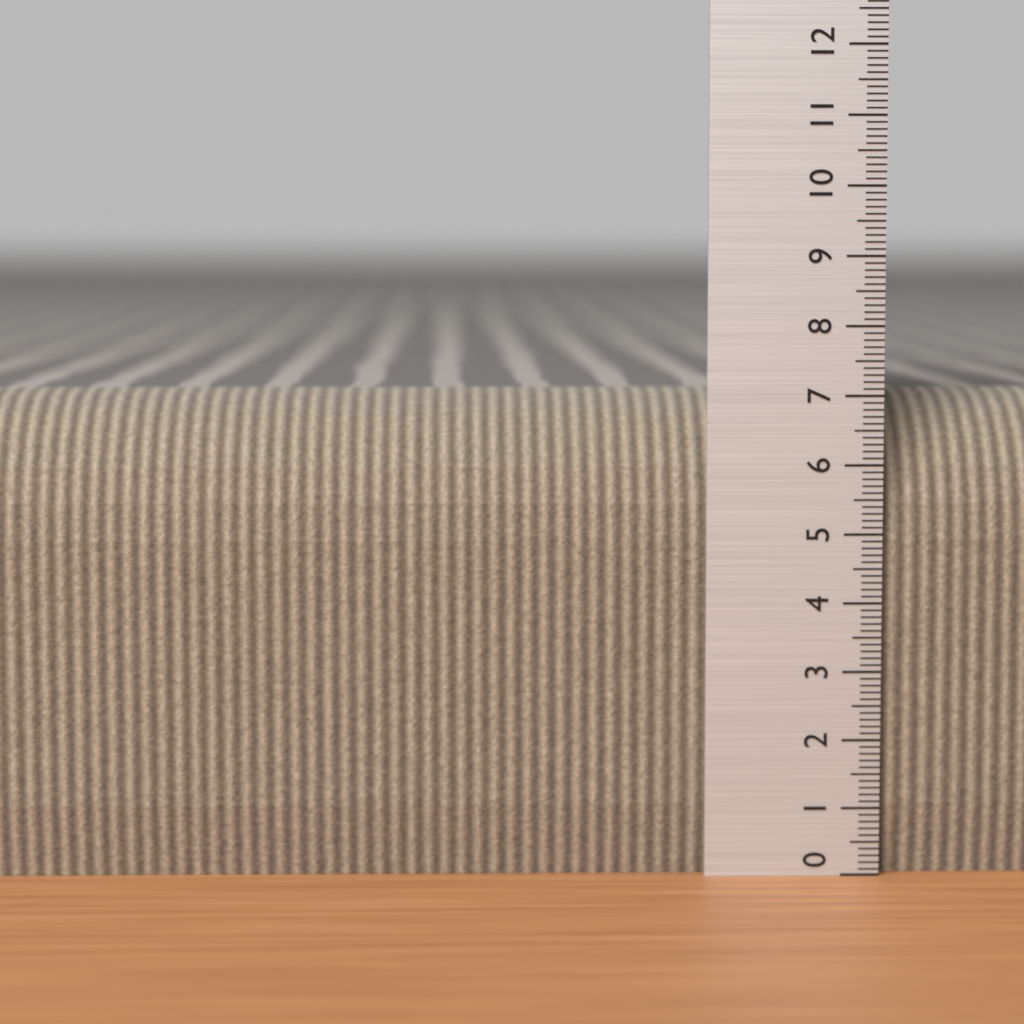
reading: 7.0 (no unit)
